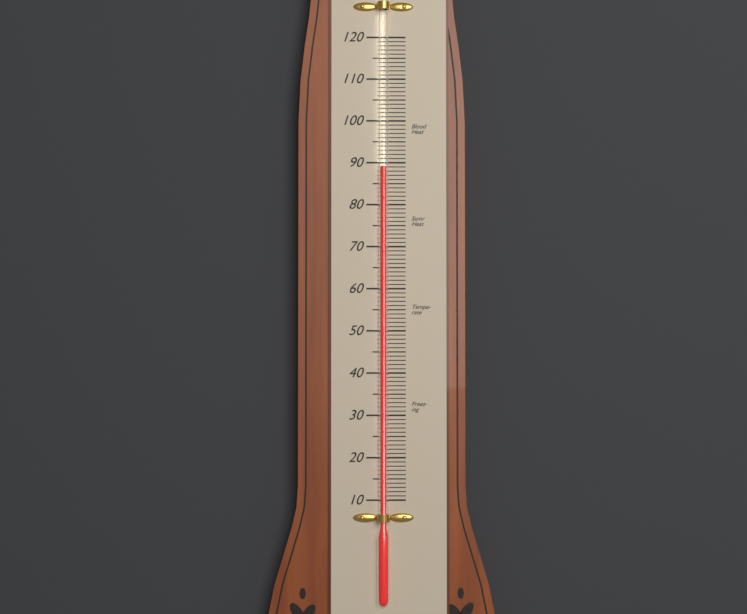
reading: 89 (no unit)
